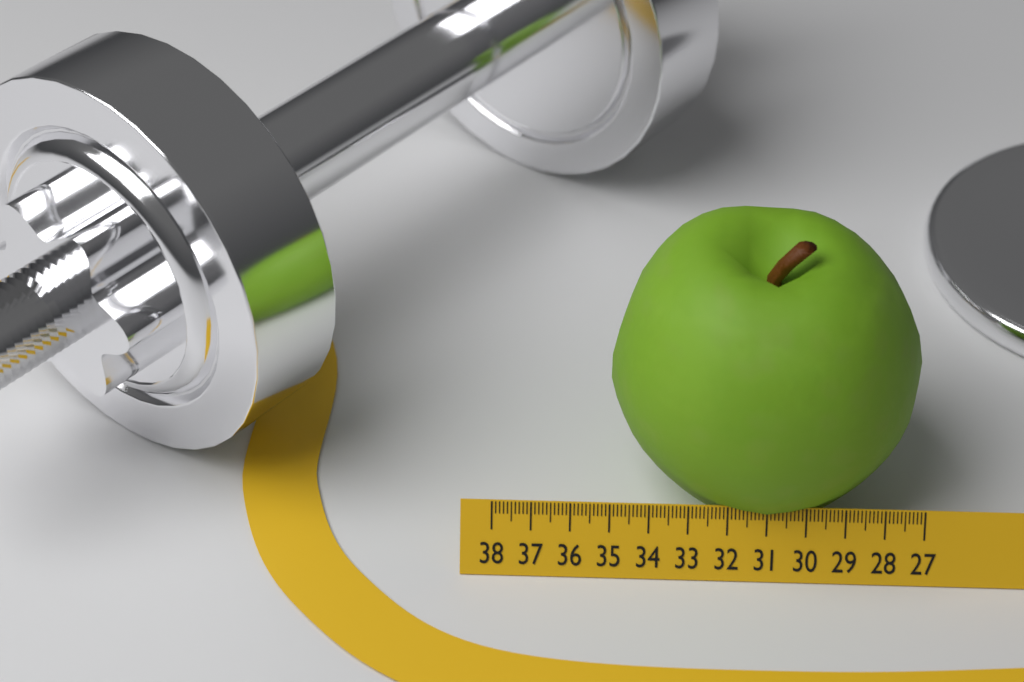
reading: 35.0 (no unit)
